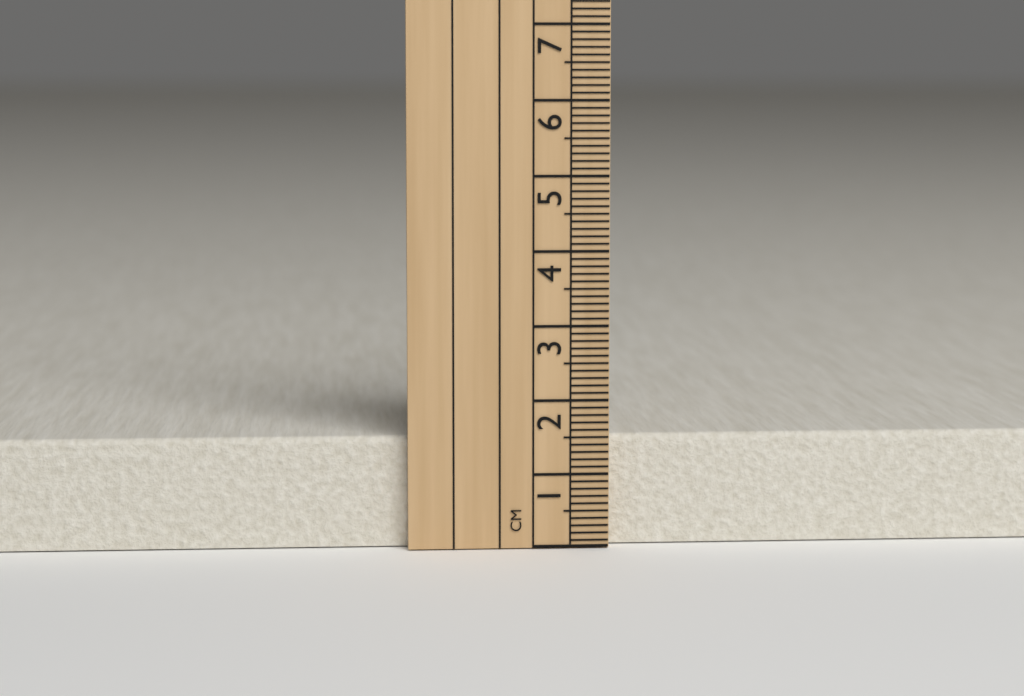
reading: 1.5 cm
